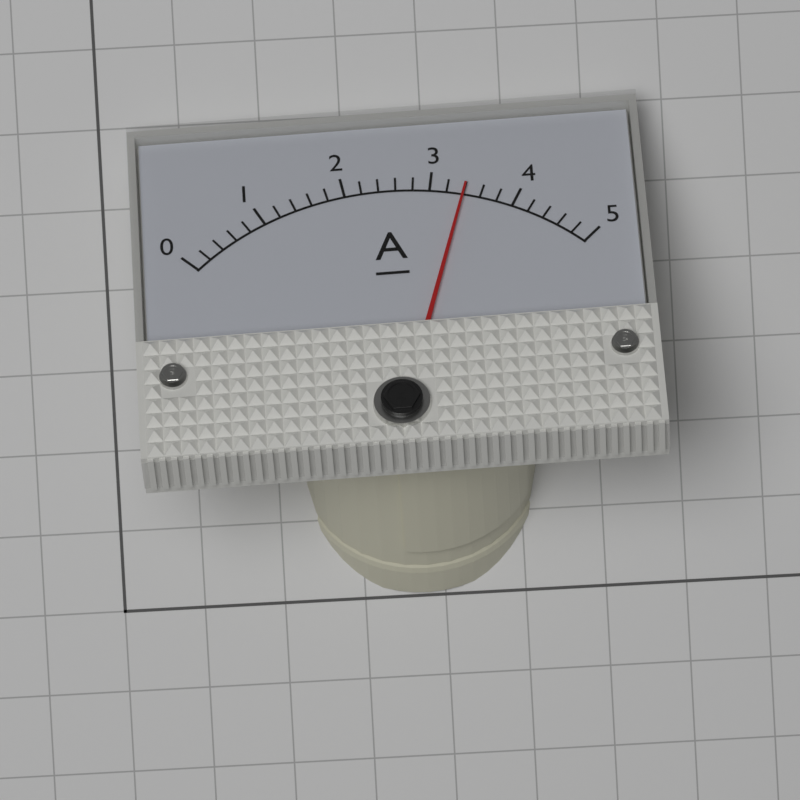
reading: 3.4 A
